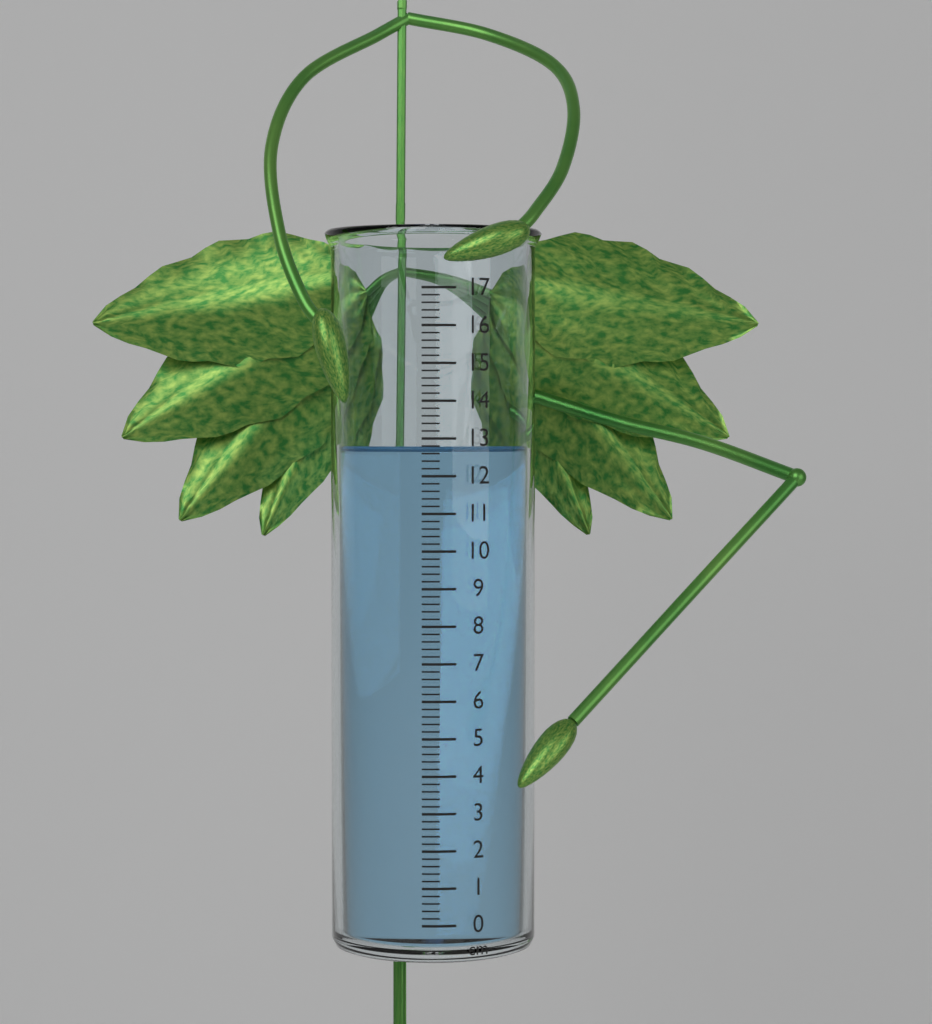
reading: 12.8 cm
